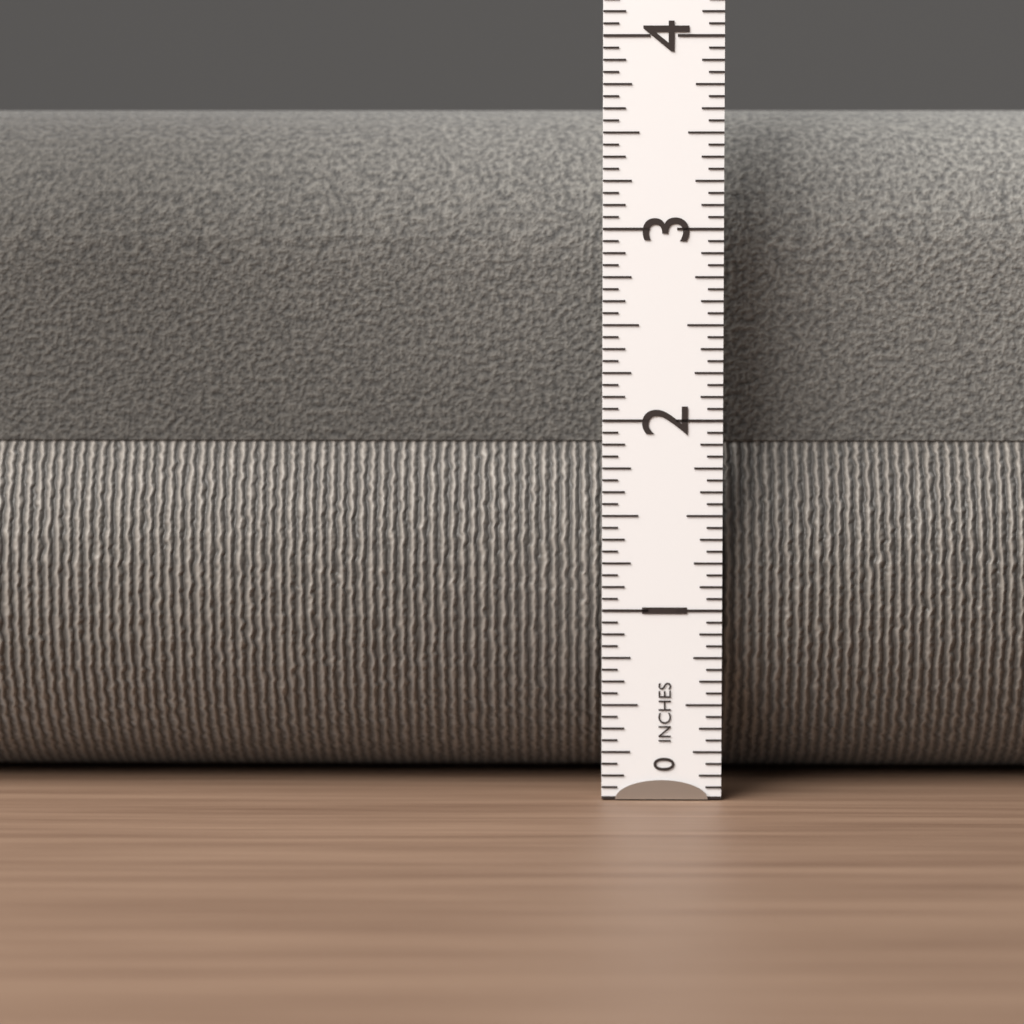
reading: 3.6250 in
